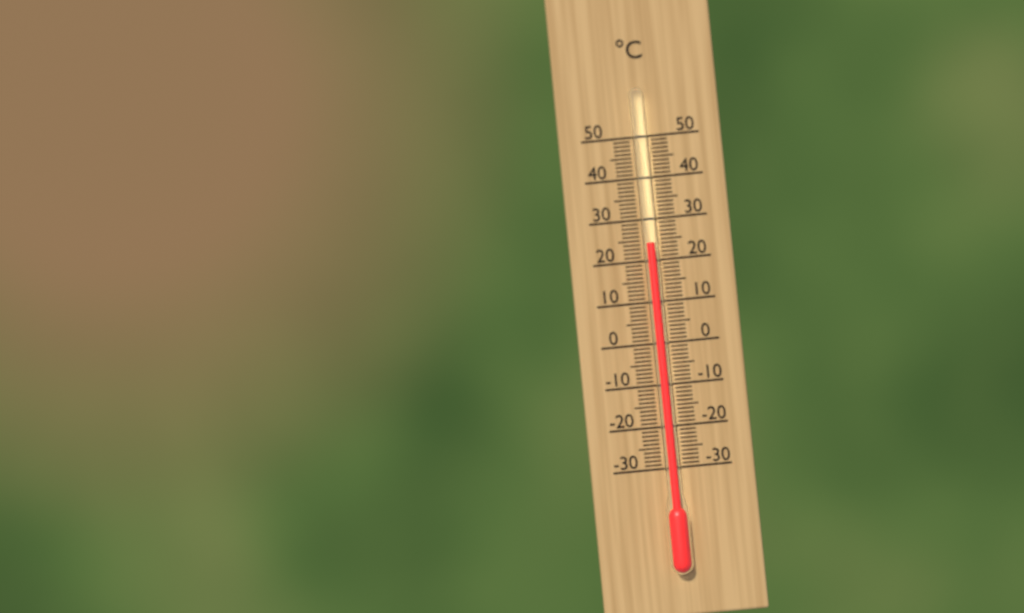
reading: 24 °C
